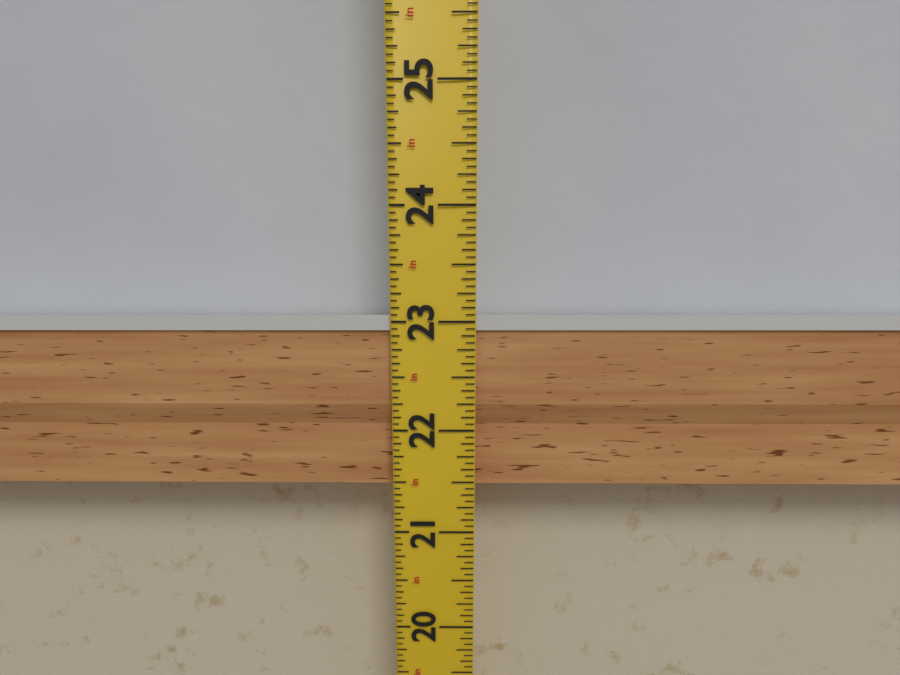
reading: 23.0625 in
